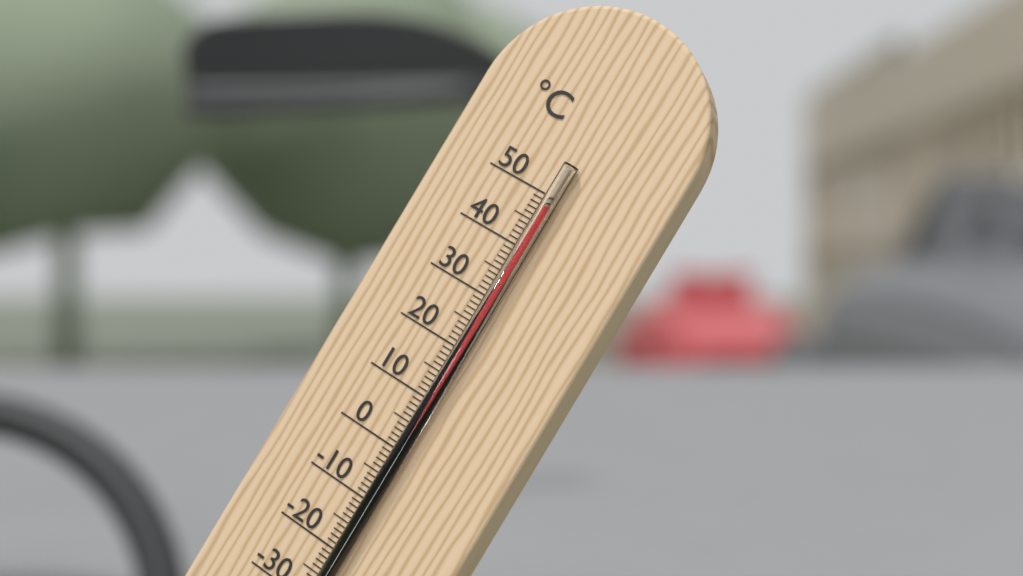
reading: 48 °C
